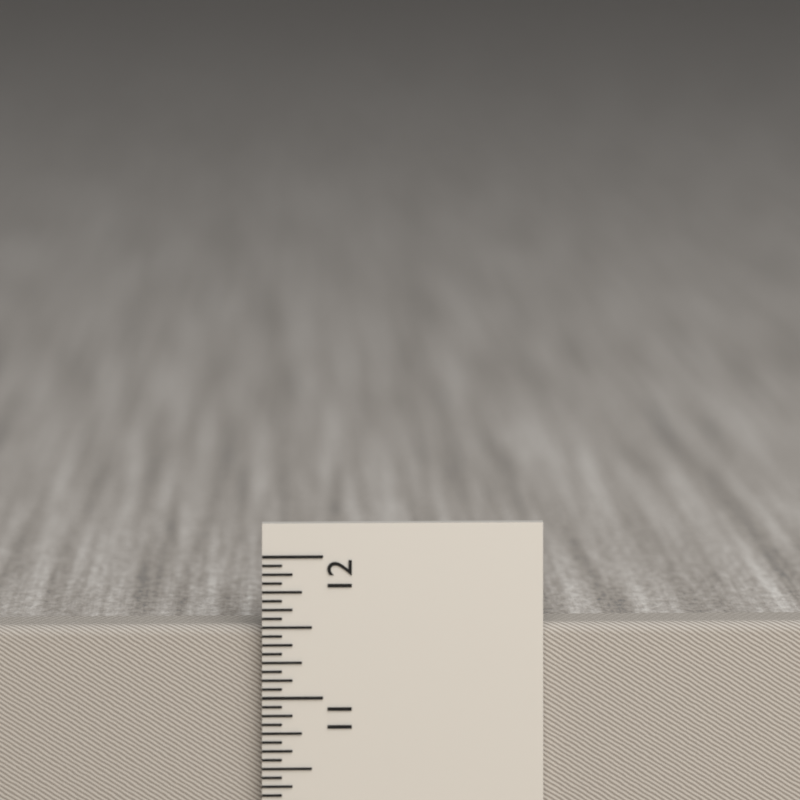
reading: 11.5000 in
